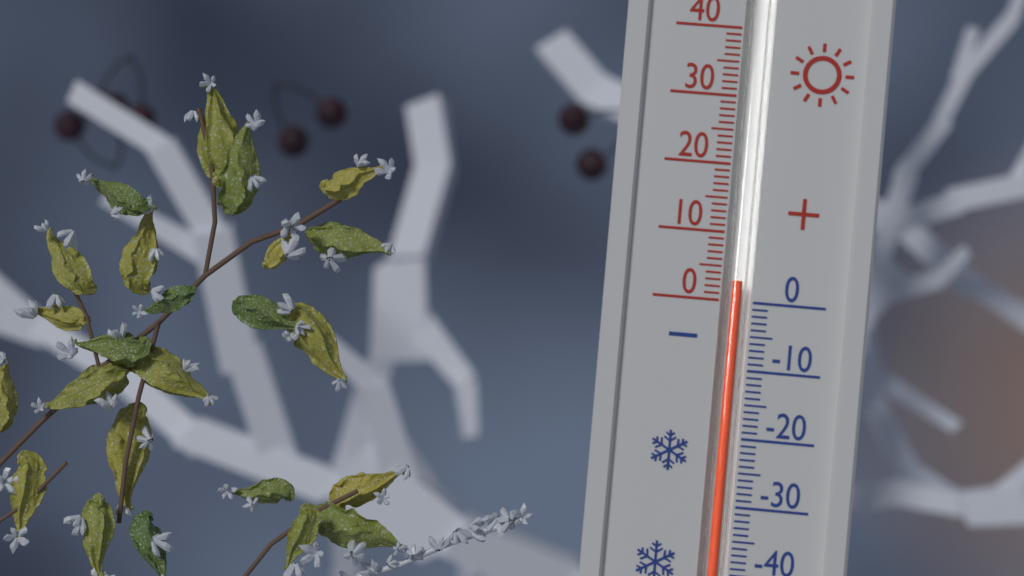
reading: 3 (no unit)
